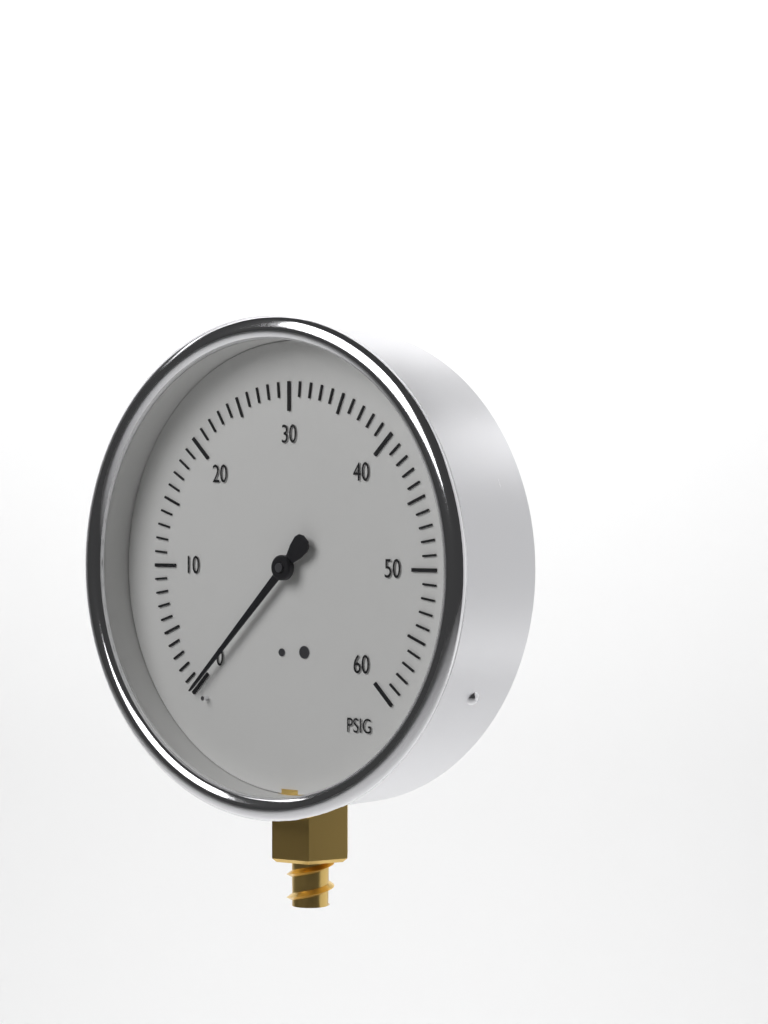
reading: 0 psig
